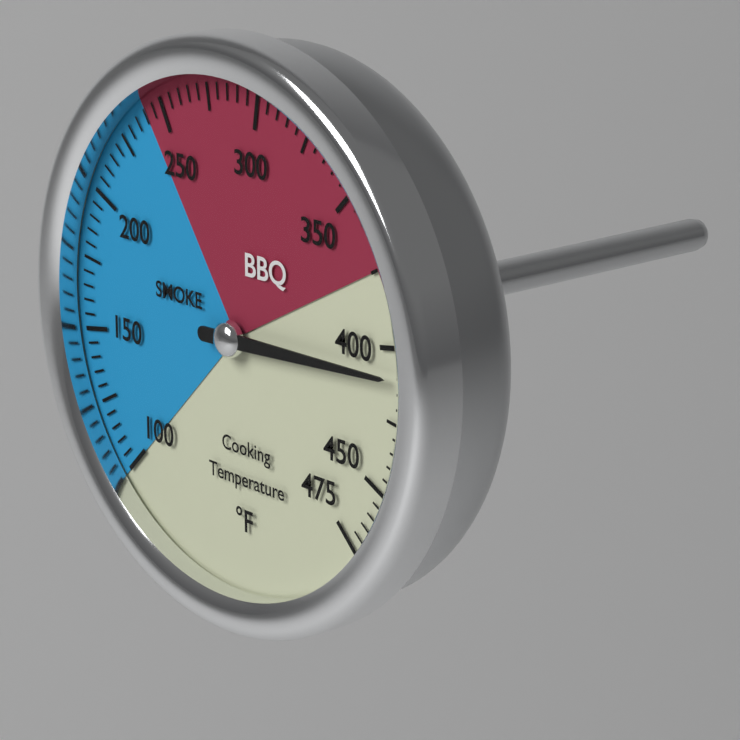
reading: 410 °F
